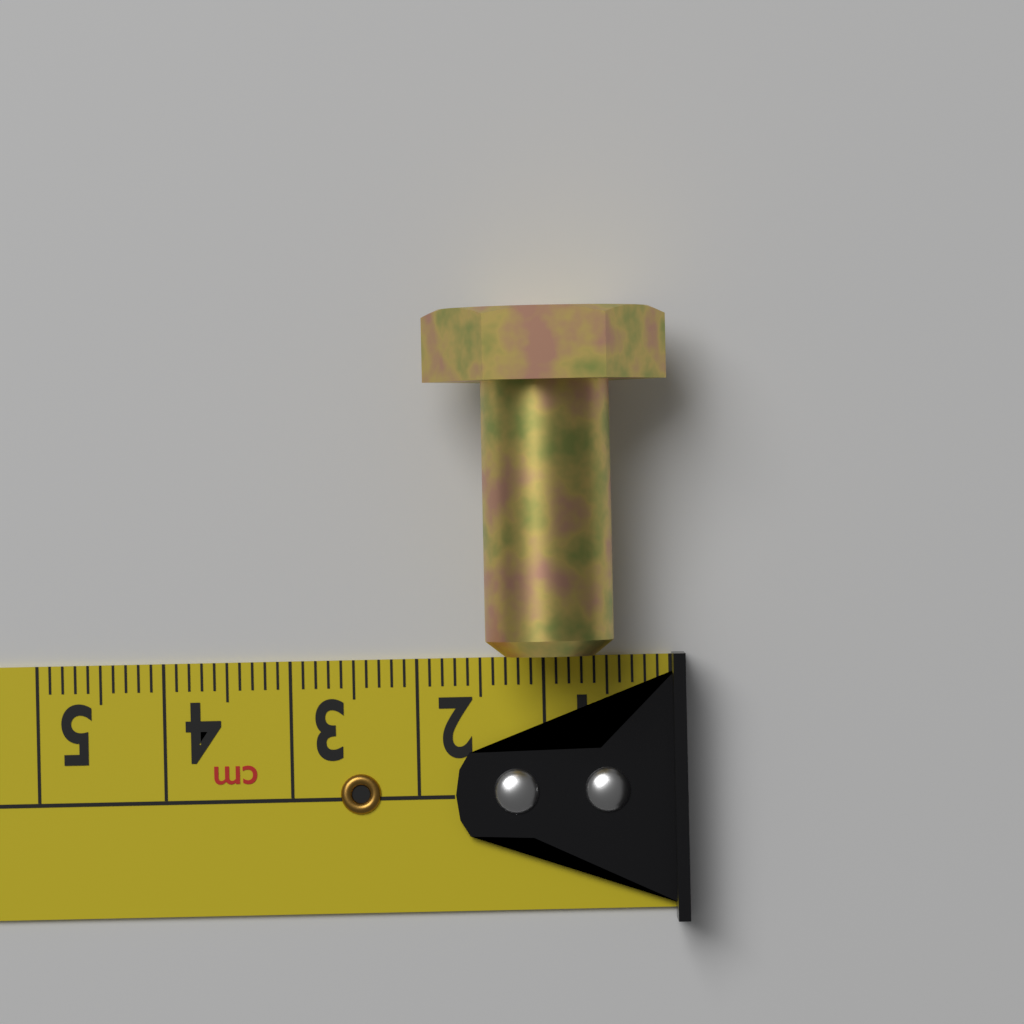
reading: 1.9 cm
